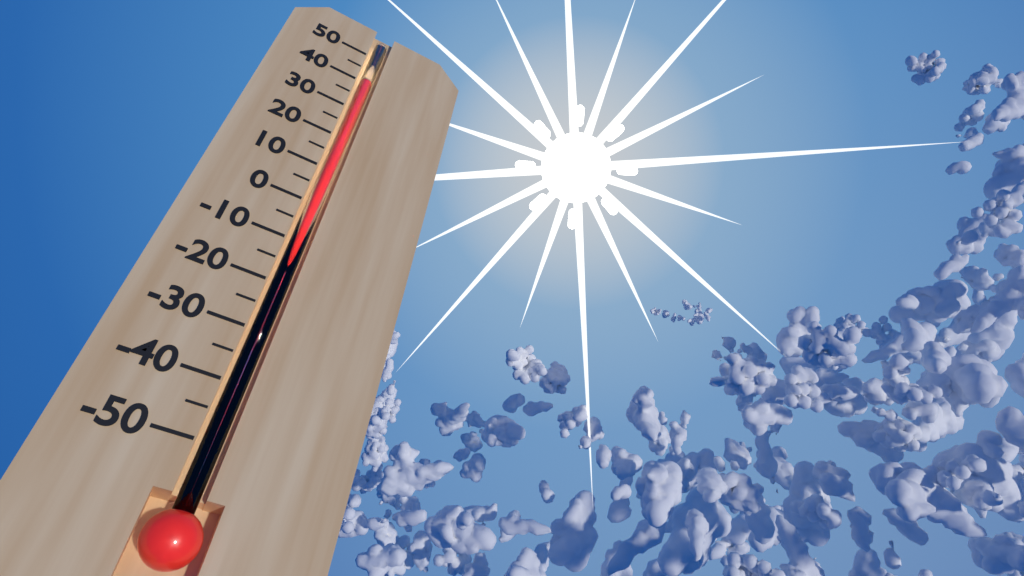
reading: 40 (no unit)
